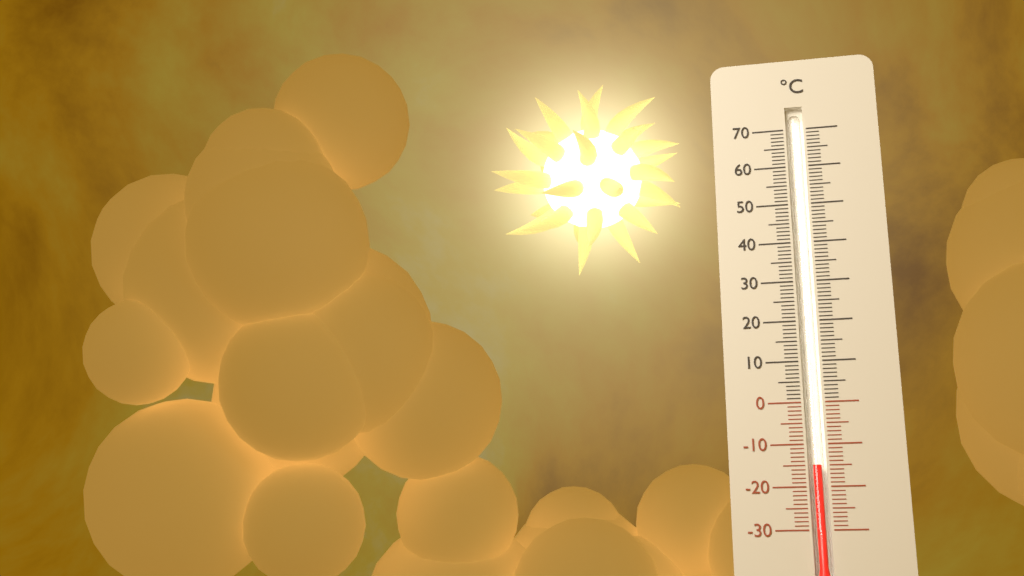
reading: -15 °C
